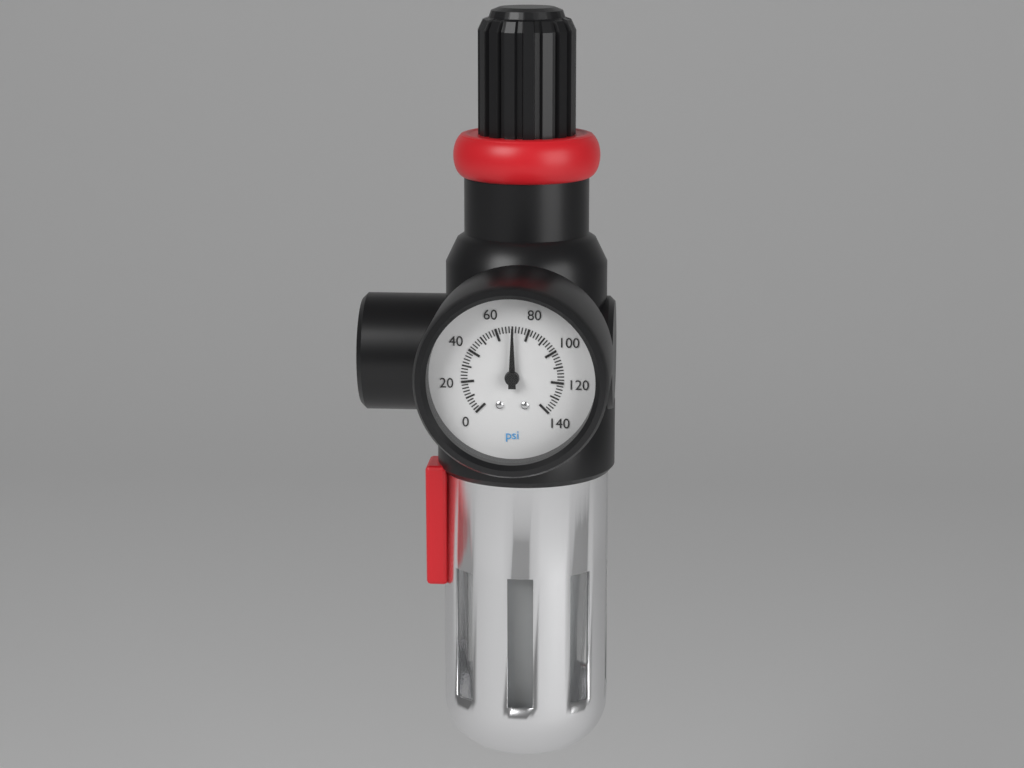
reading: 70 psi
